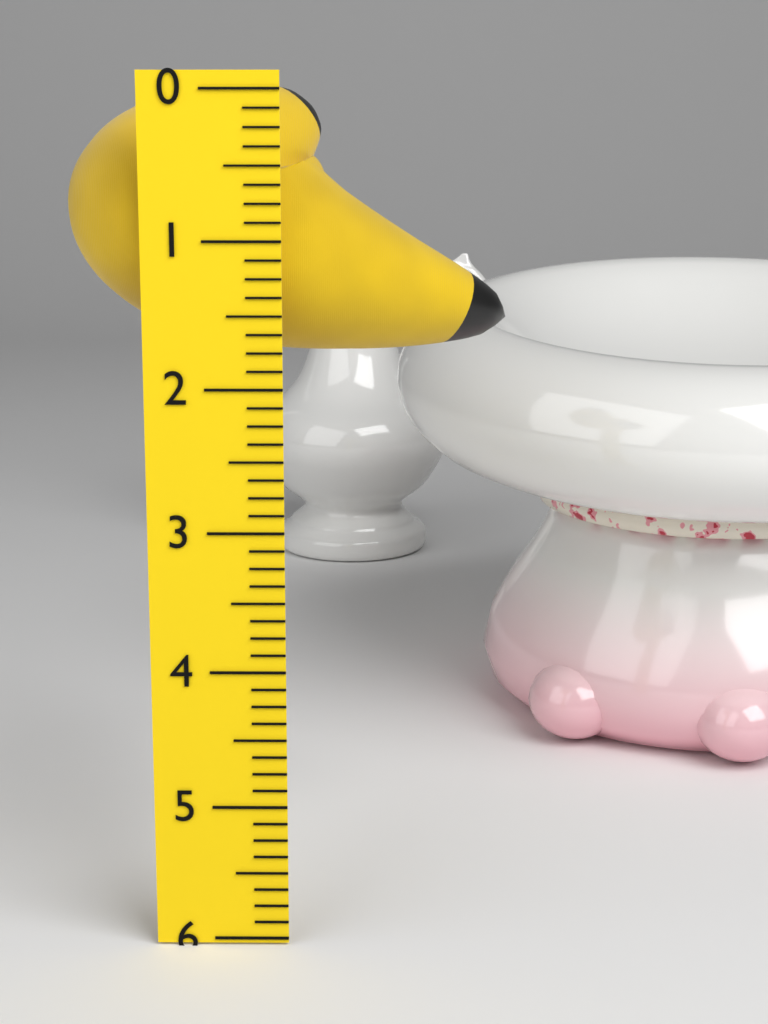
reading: 1.875 (no unit)
